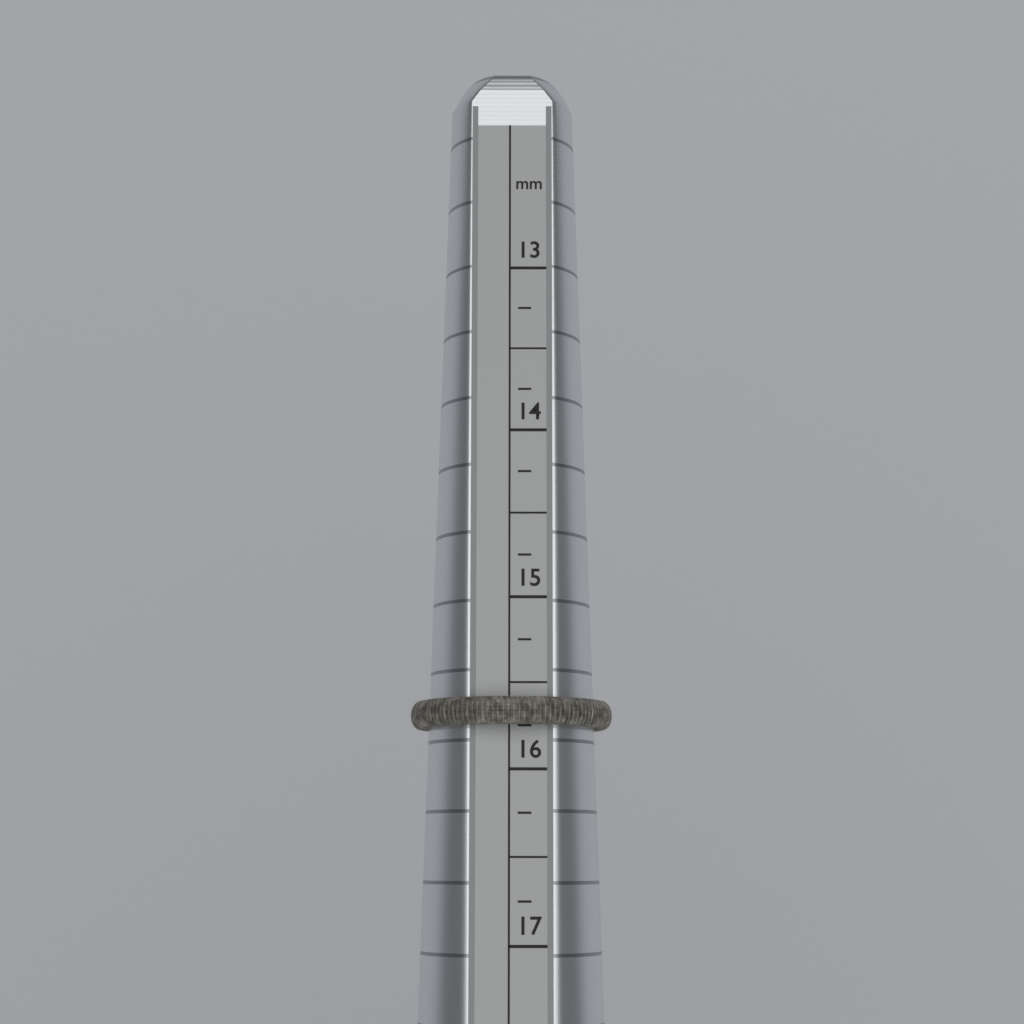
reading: 15.75 mm
